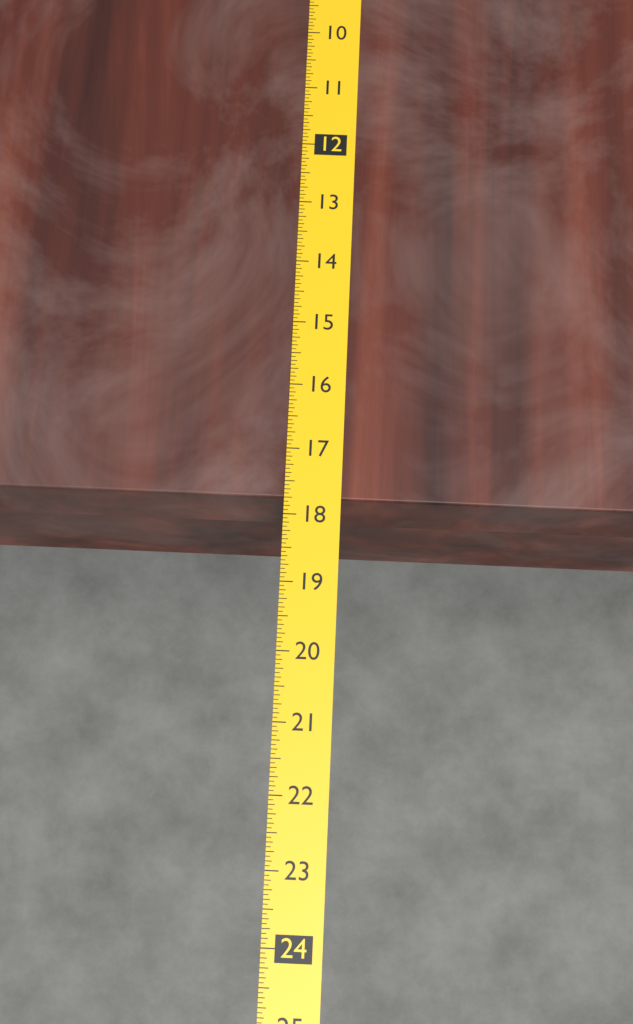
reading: 17.7500 (no unit)
